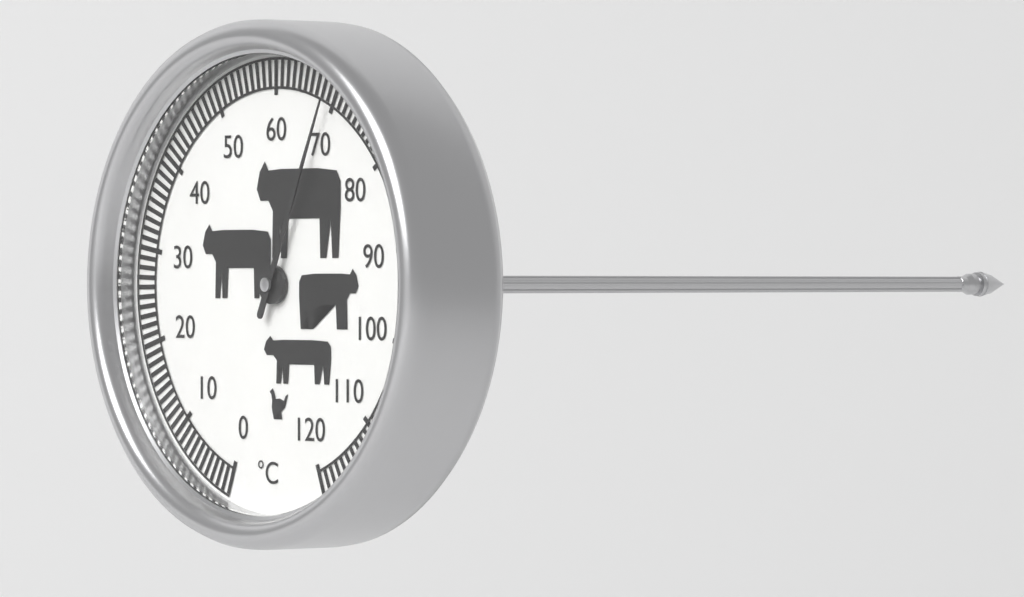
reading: 69 °C
